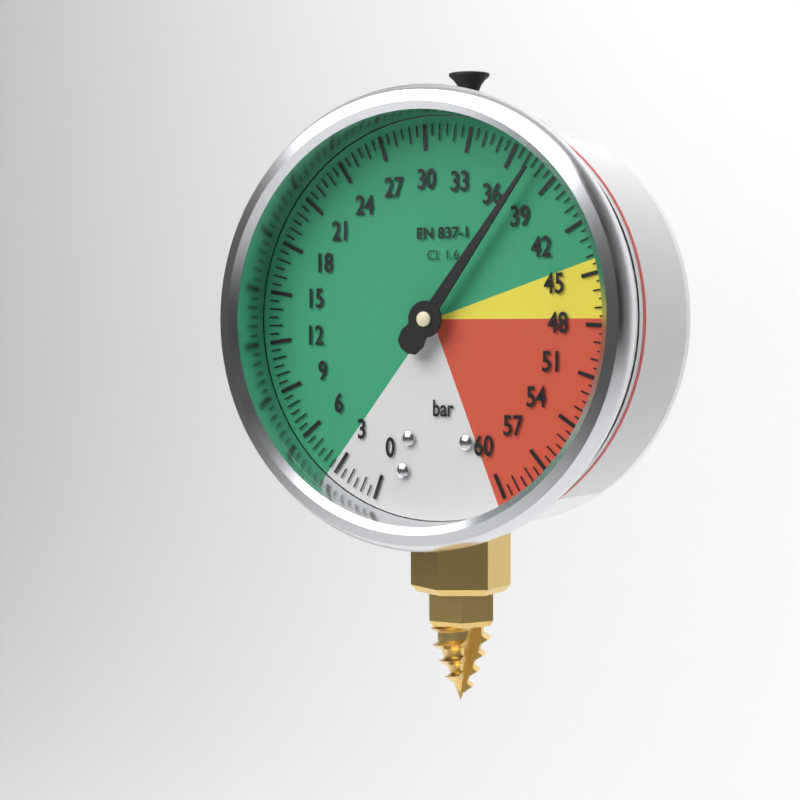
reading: 37.5 bar
